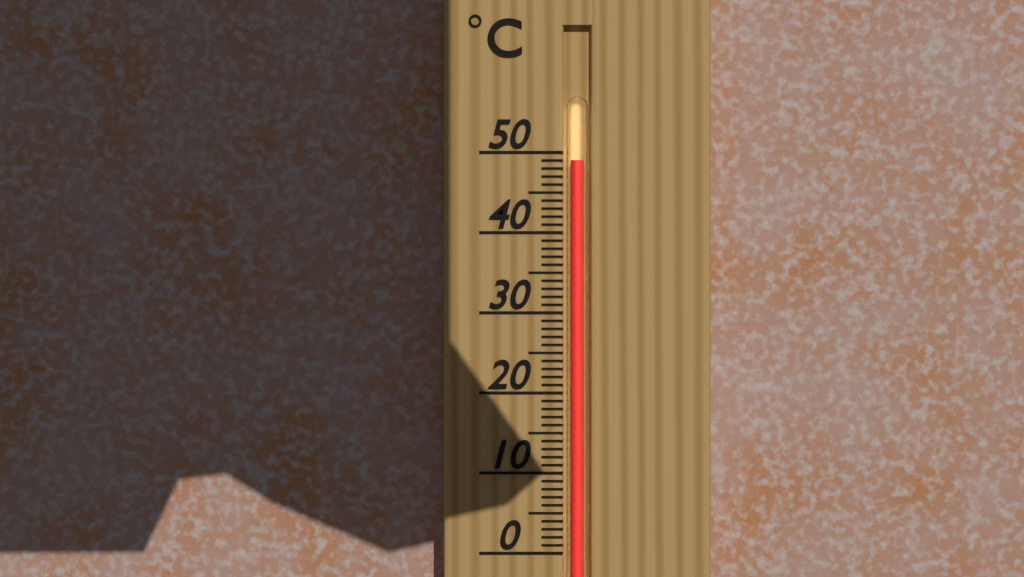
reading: 49 °C
